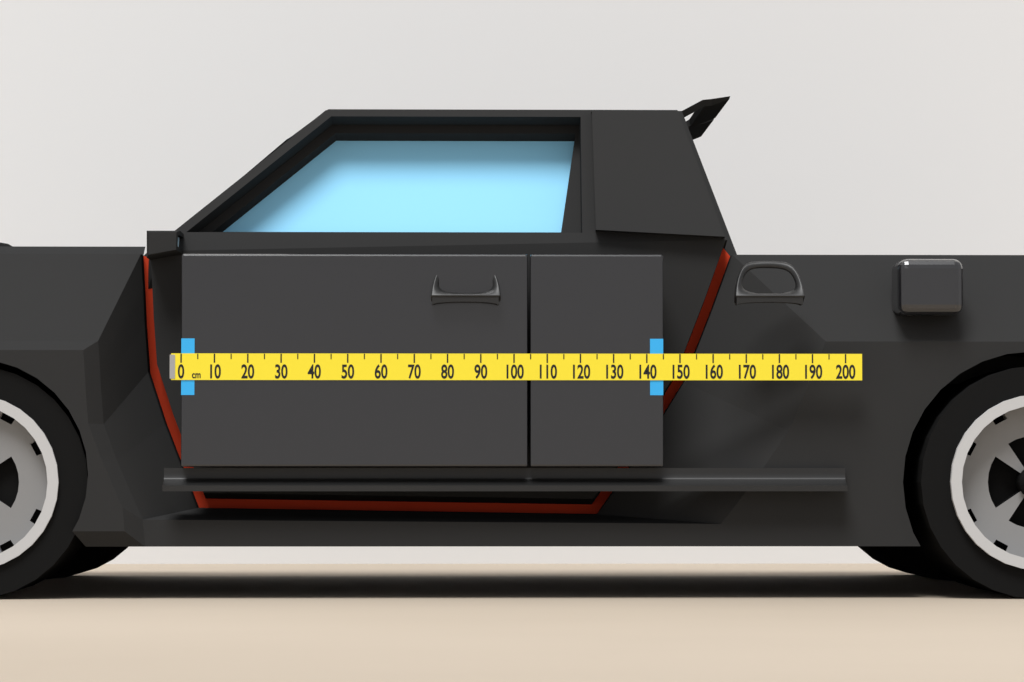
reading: 145 cm
